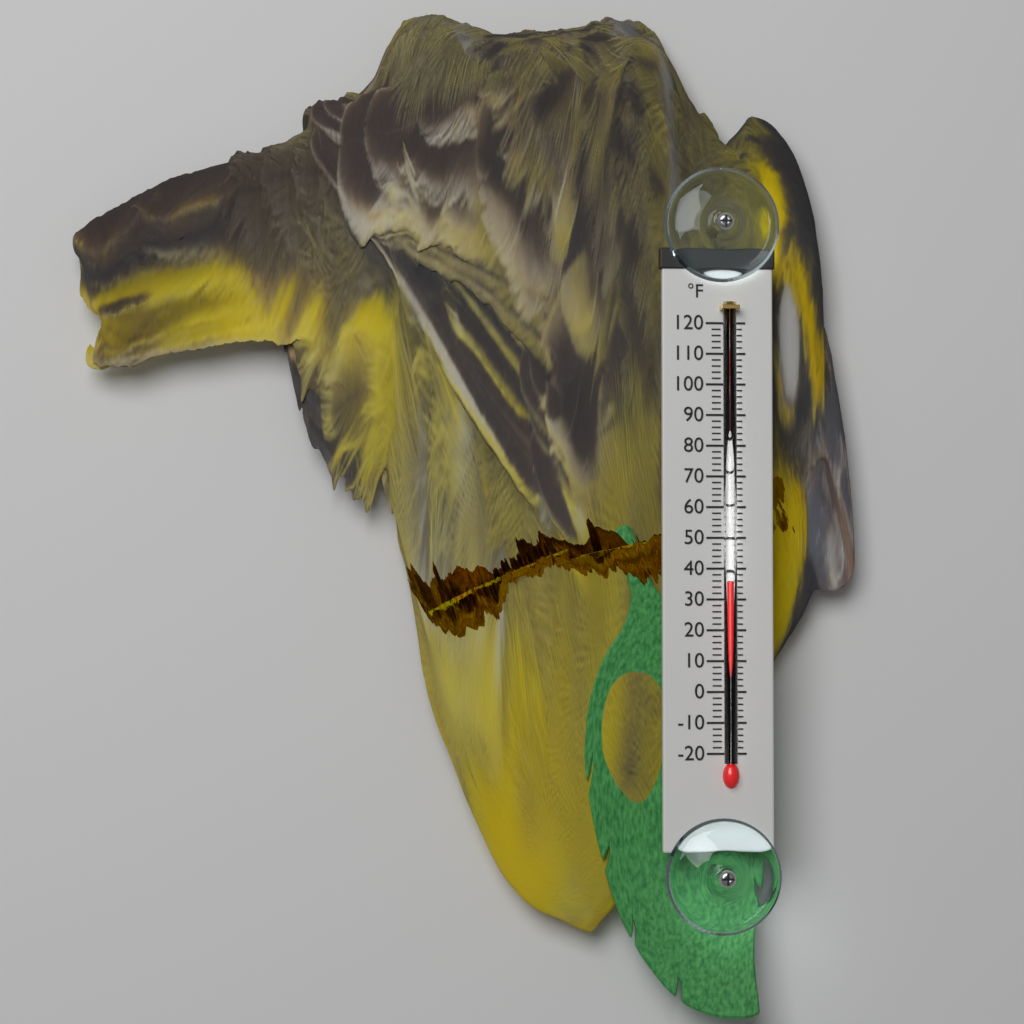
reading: 36 °F
